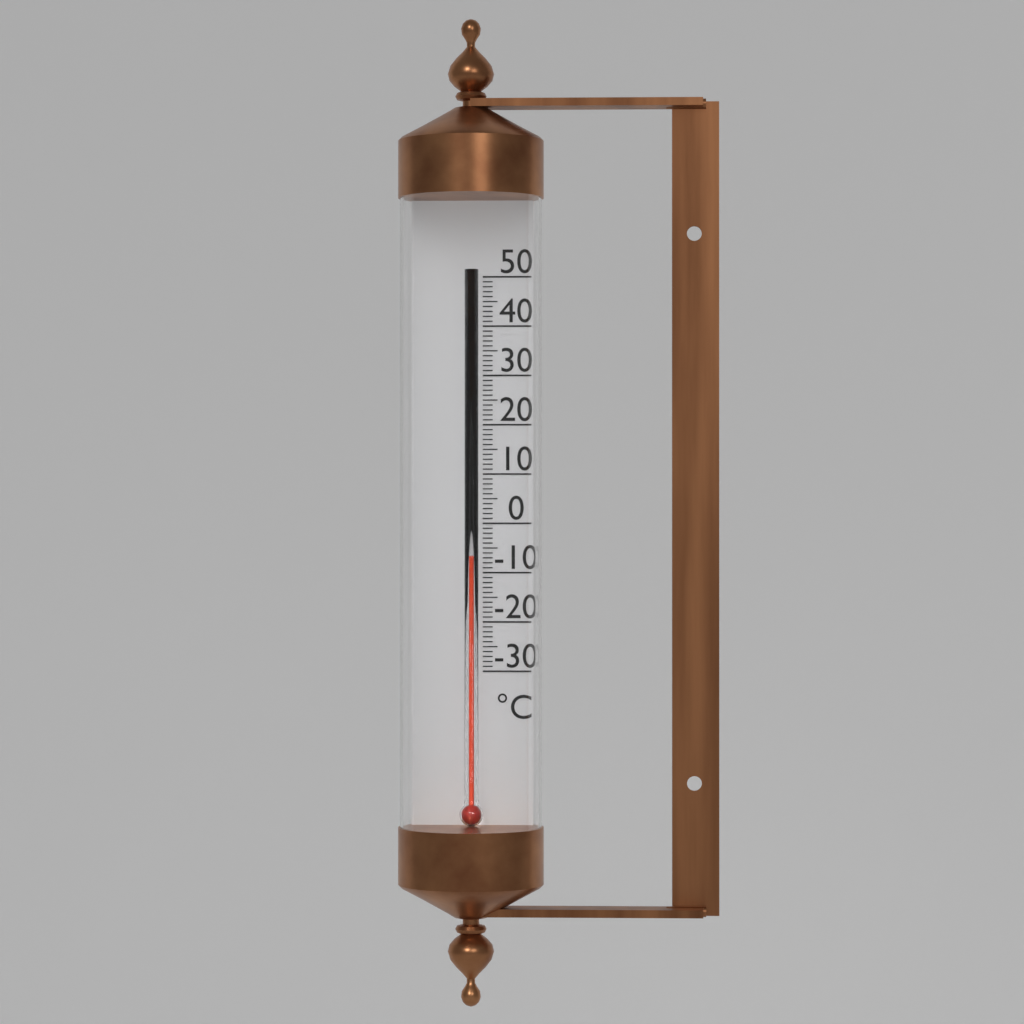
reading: -7 °C
